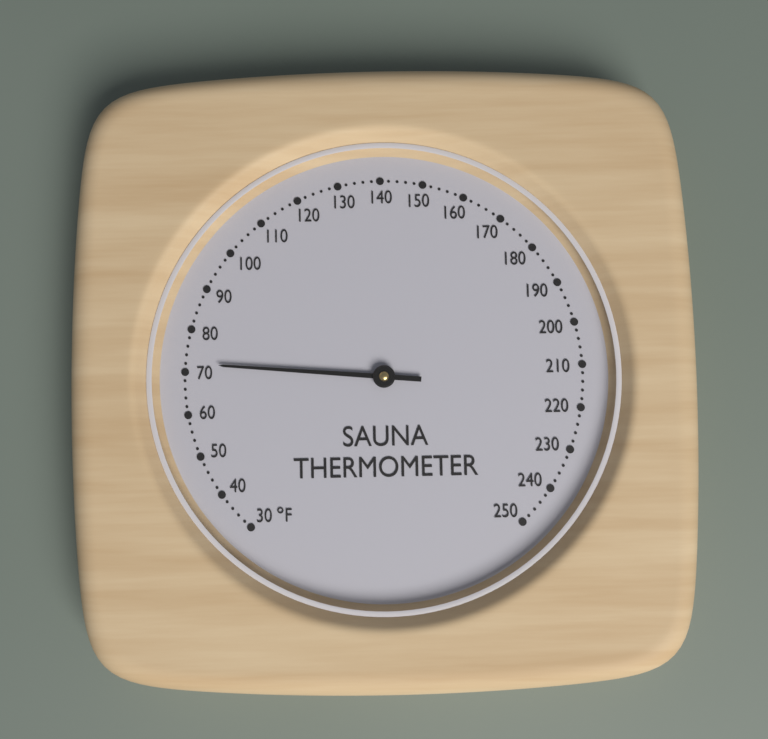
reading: 72 °F
